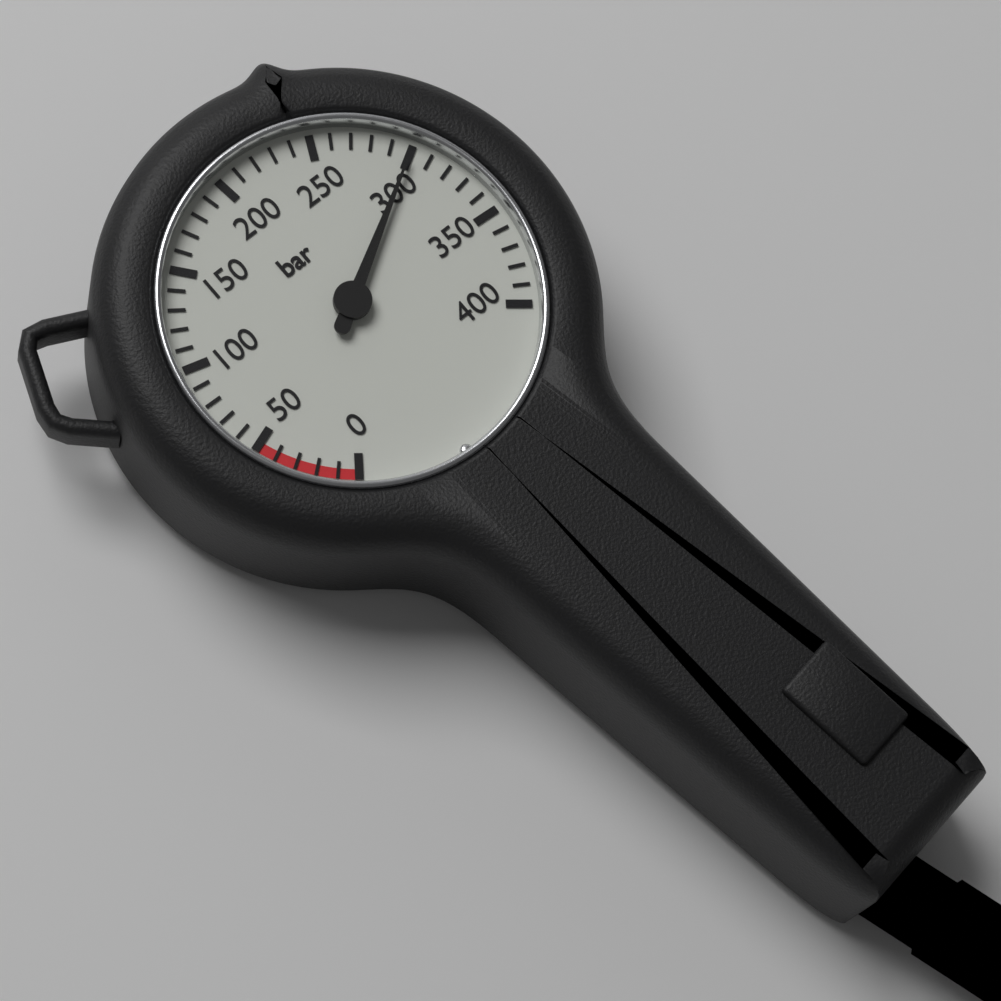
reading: 300 bar
